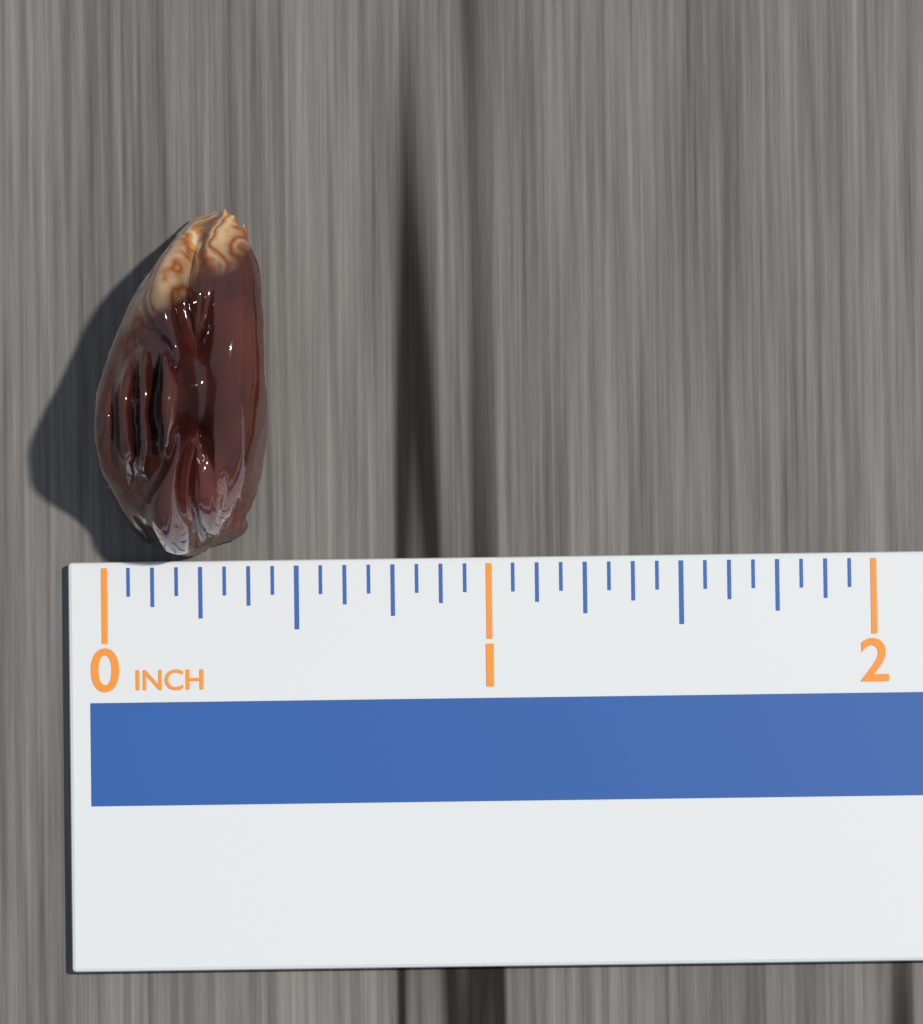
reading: 0.4375 in
